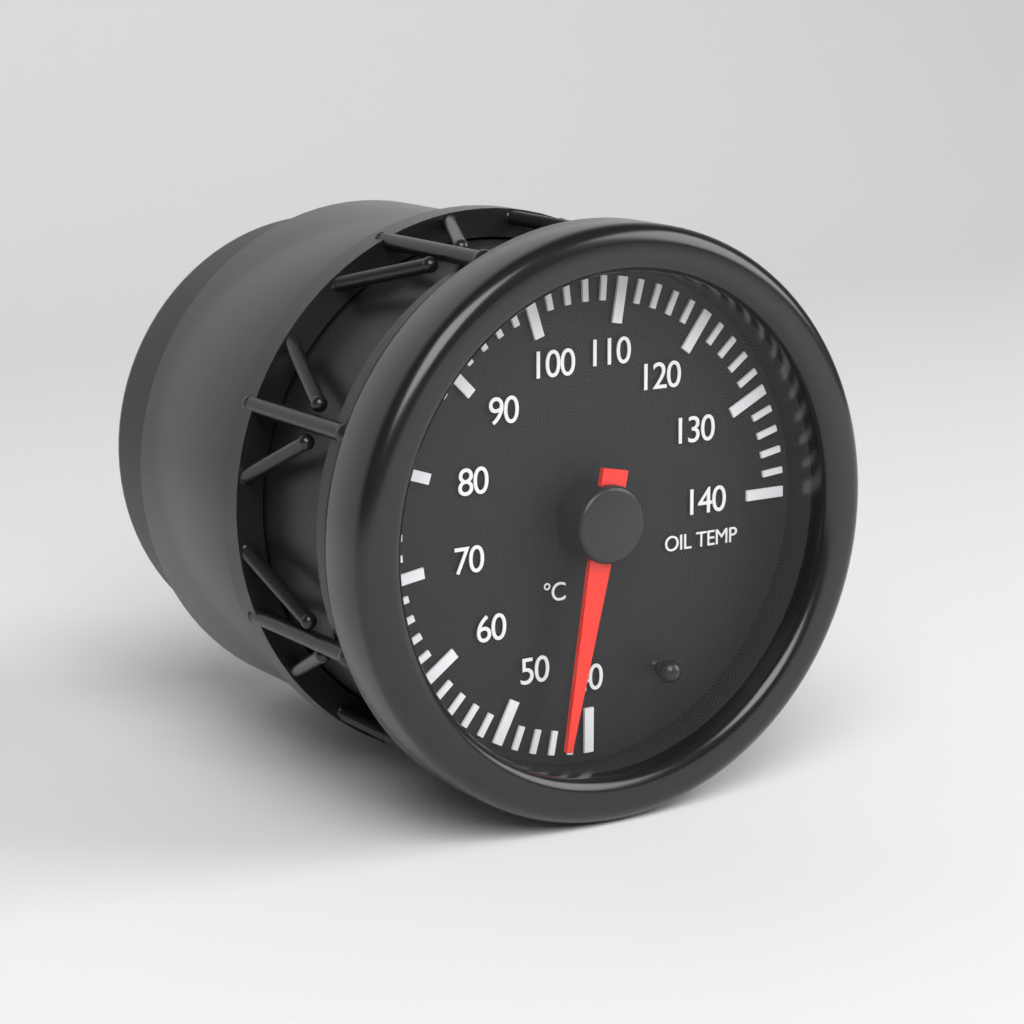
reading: 44 °C
